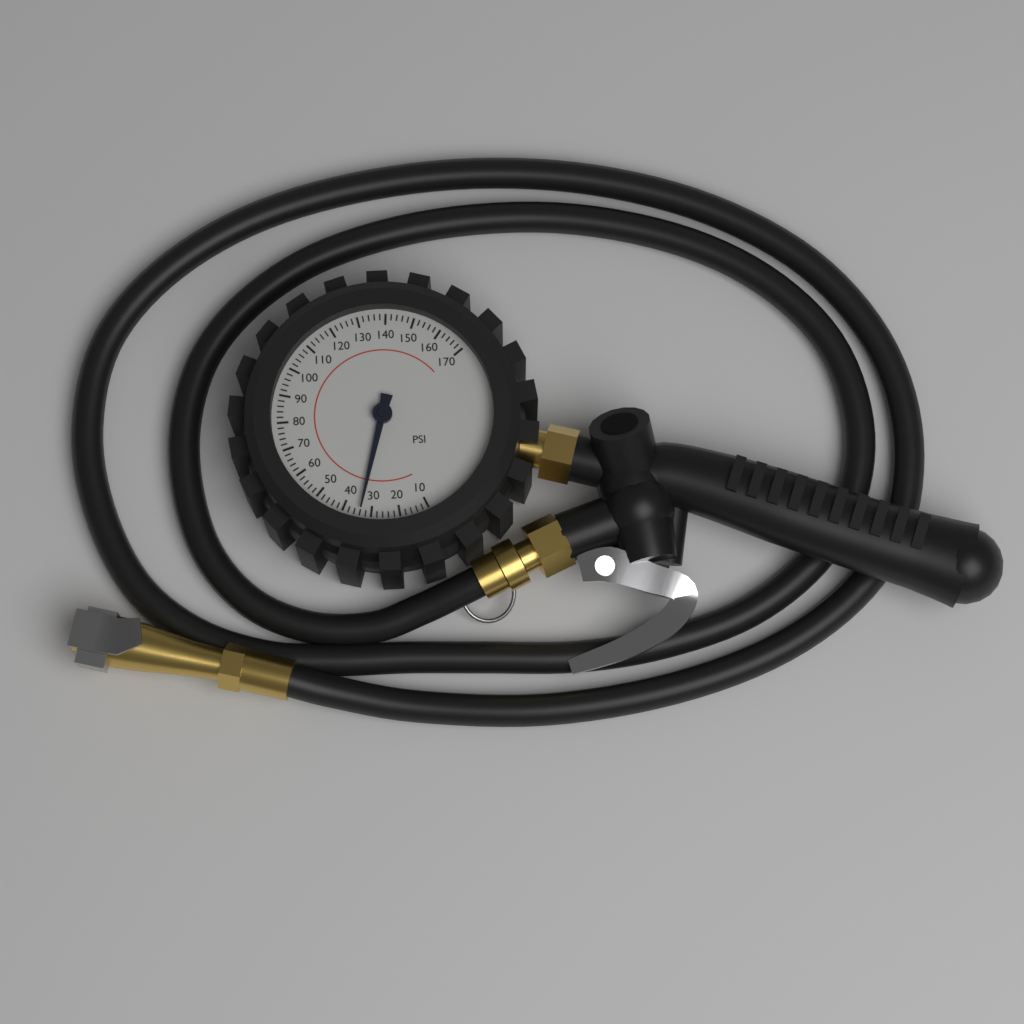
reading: 34 psi
